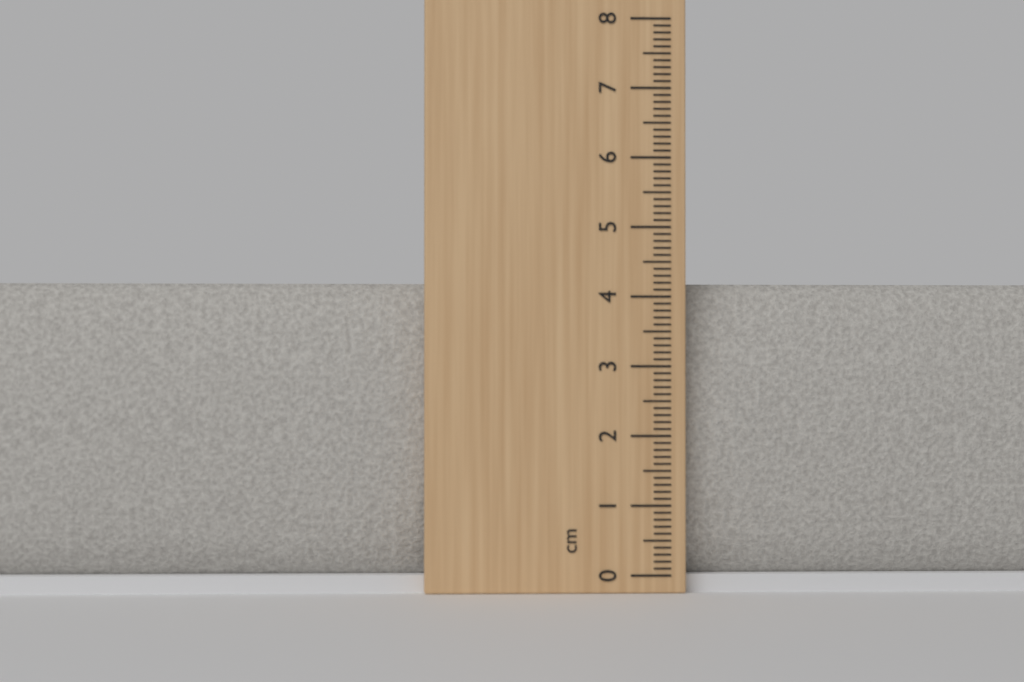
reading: 4.2 cm
